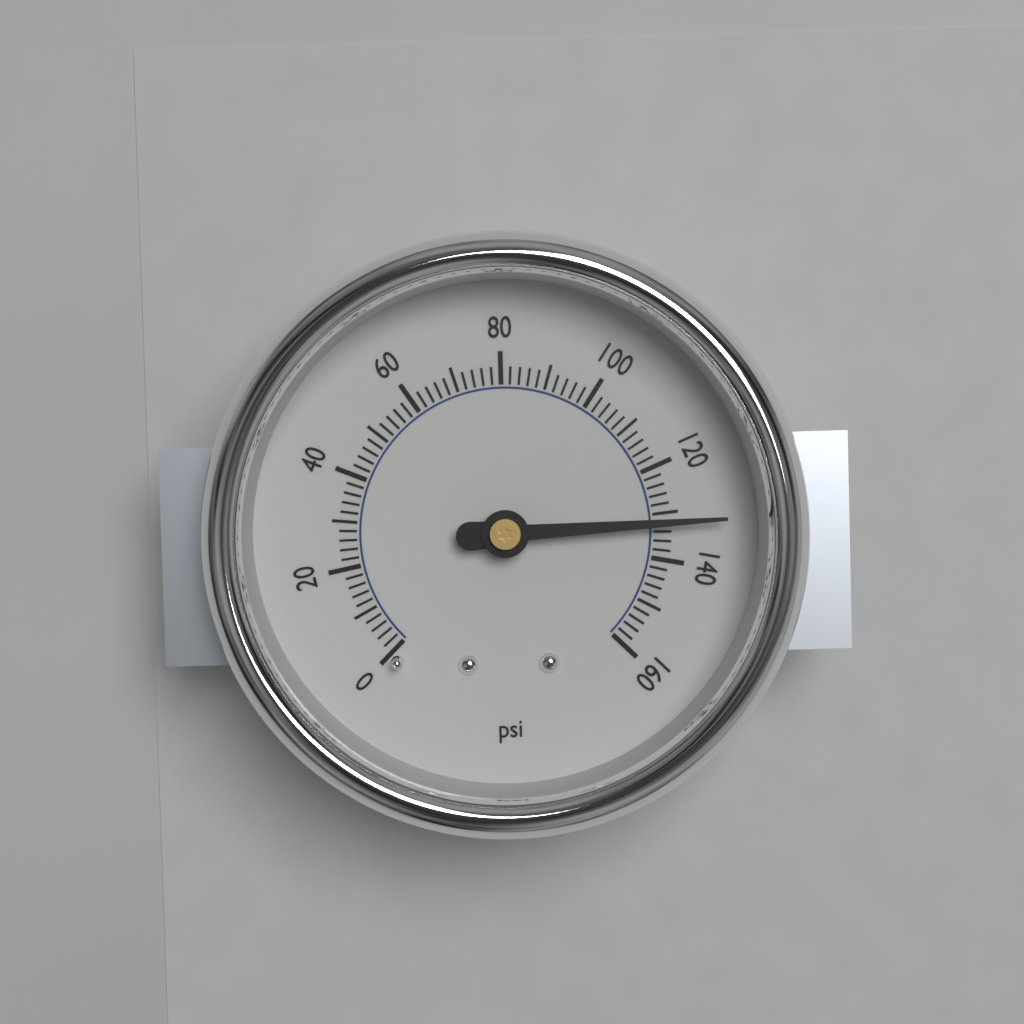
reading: 132 psi
